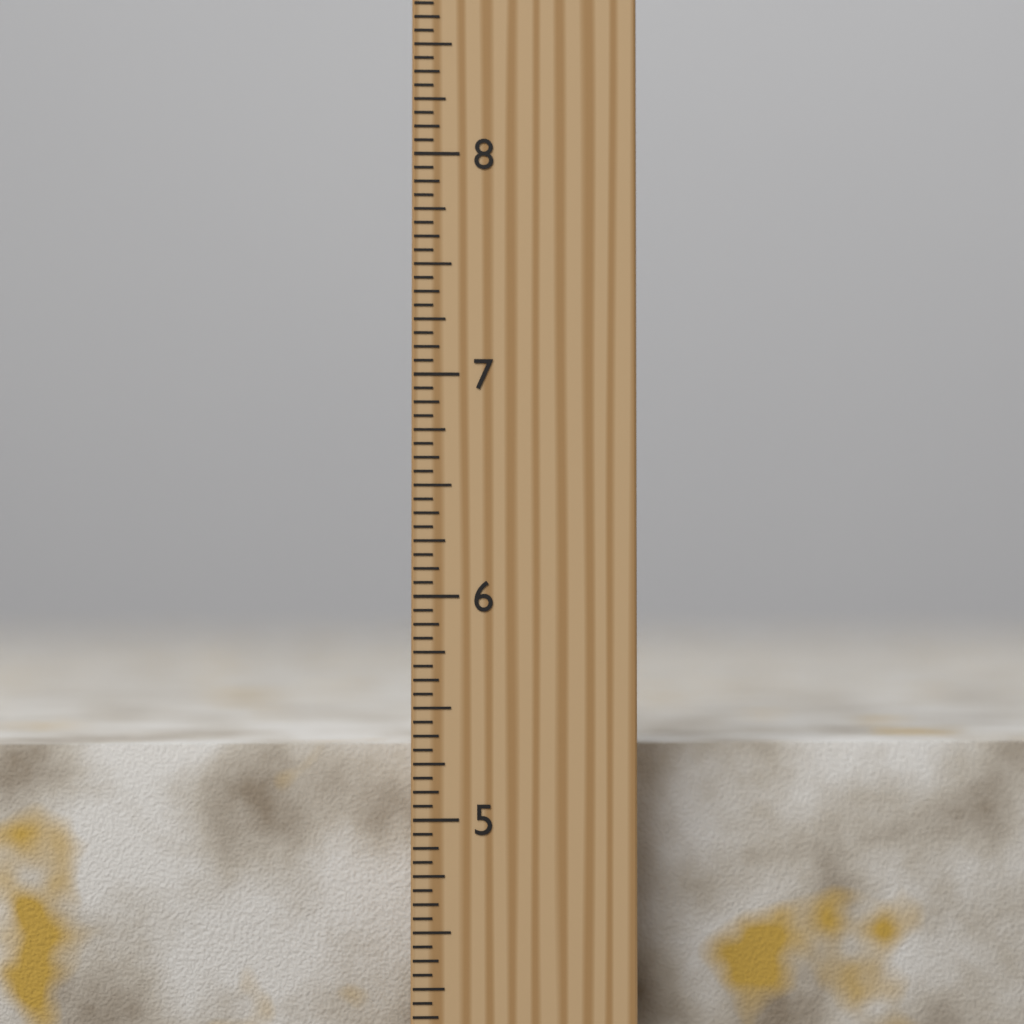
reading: 5.3125 inch
